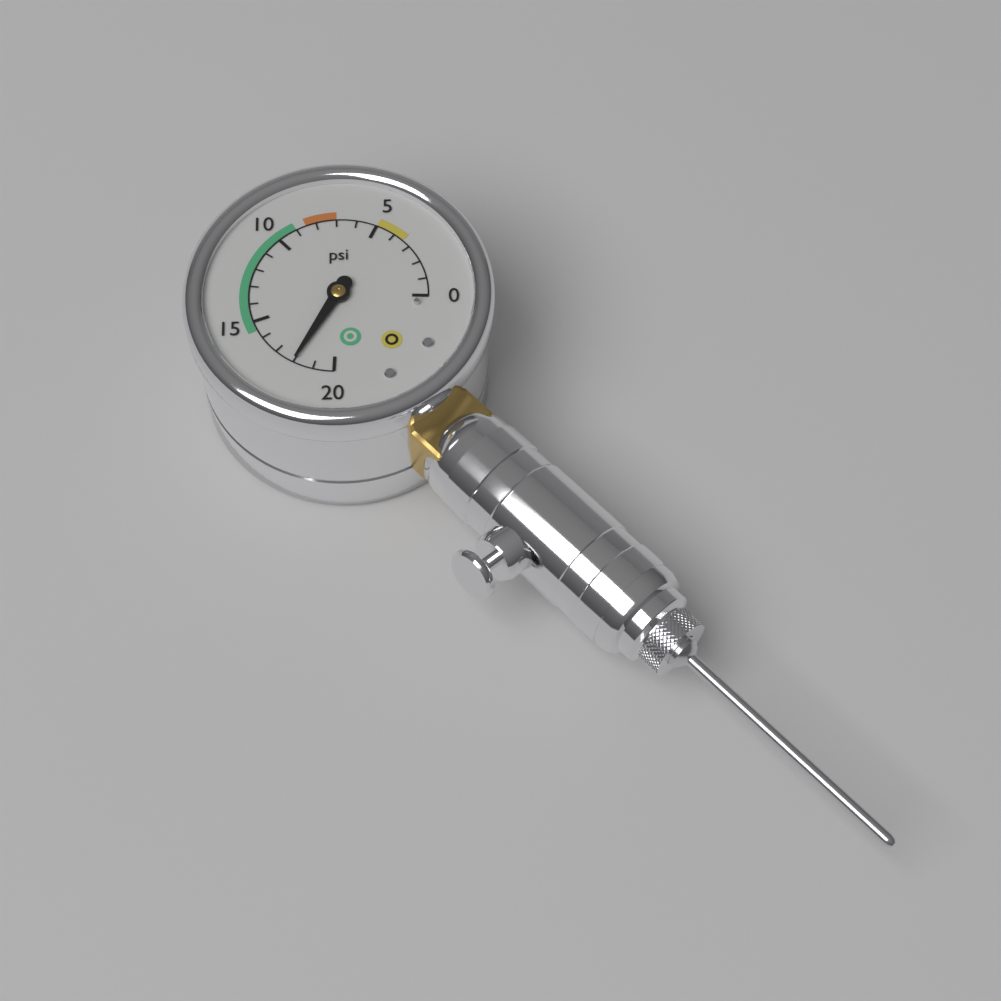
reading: 18 psi
